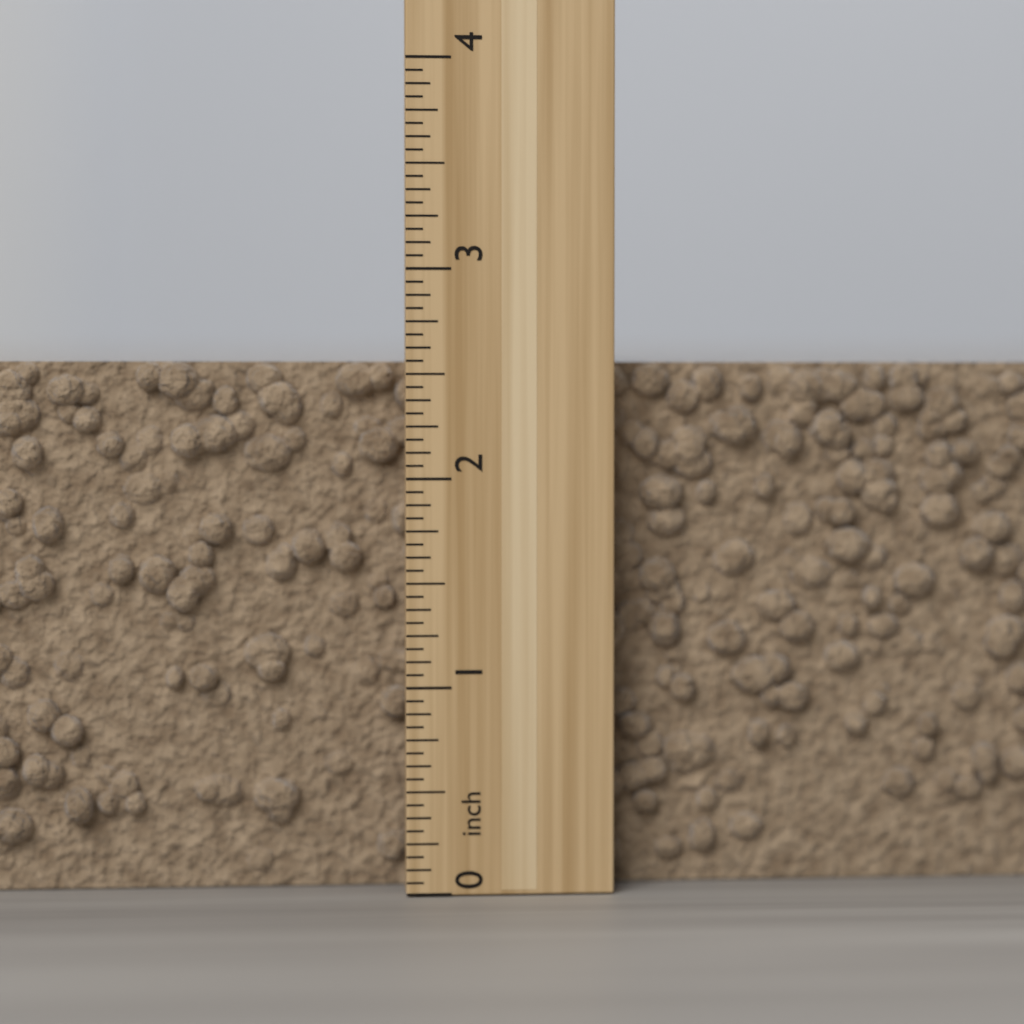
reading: 2.5625 inch
